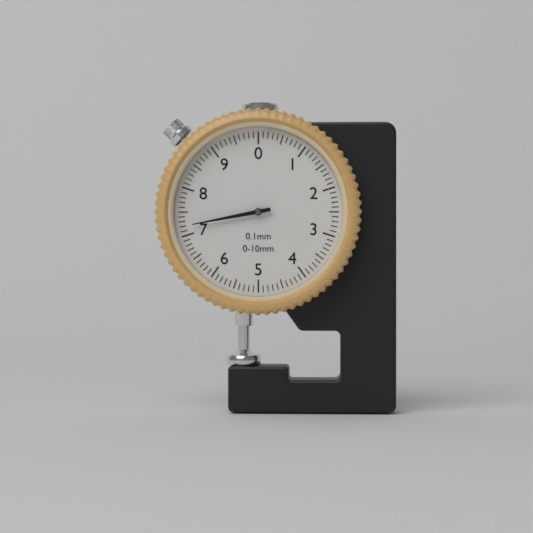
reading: 7.2 mm
